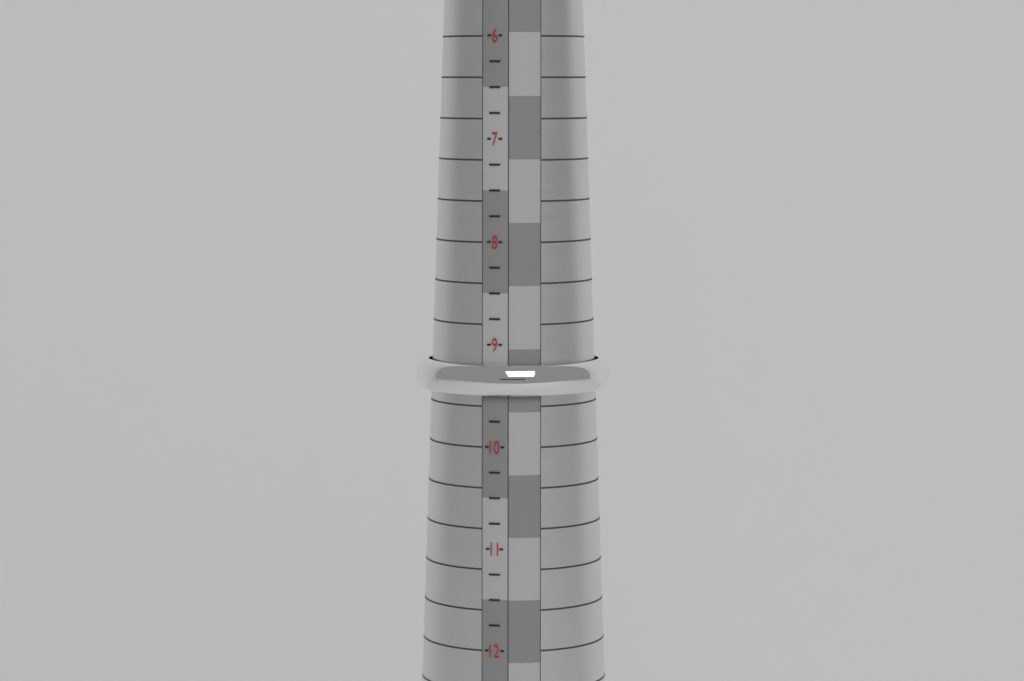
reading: 9.50 (no unit)
